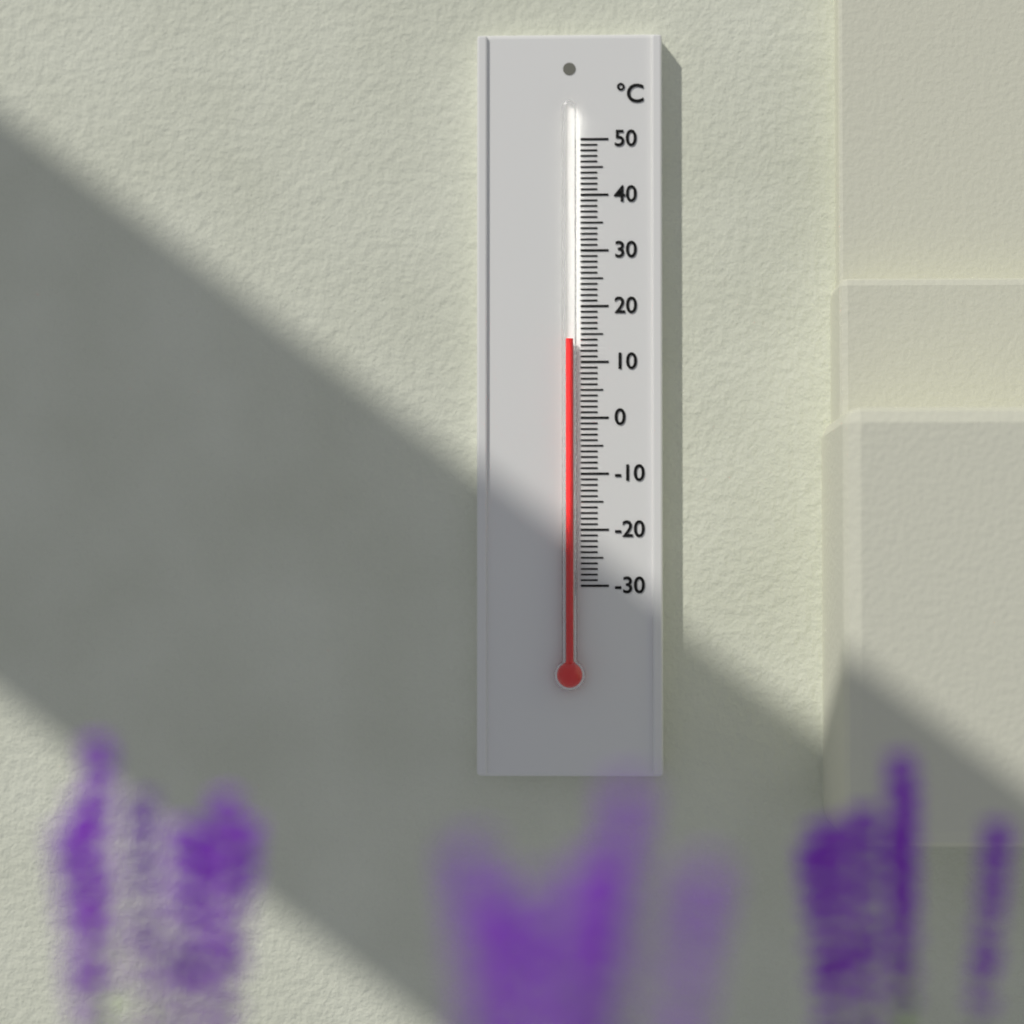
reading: 14 °C
